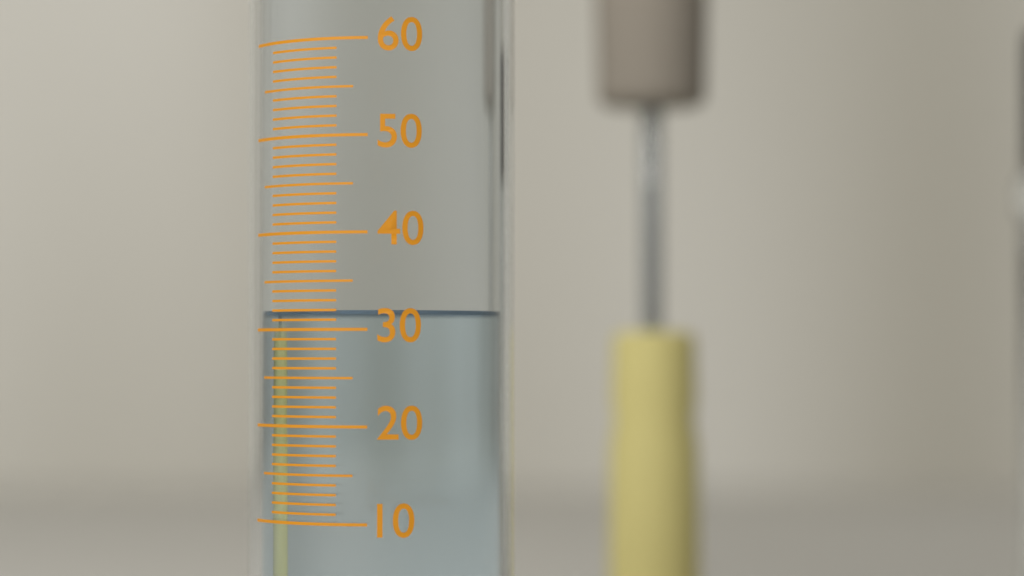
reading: 32 (no unit)
